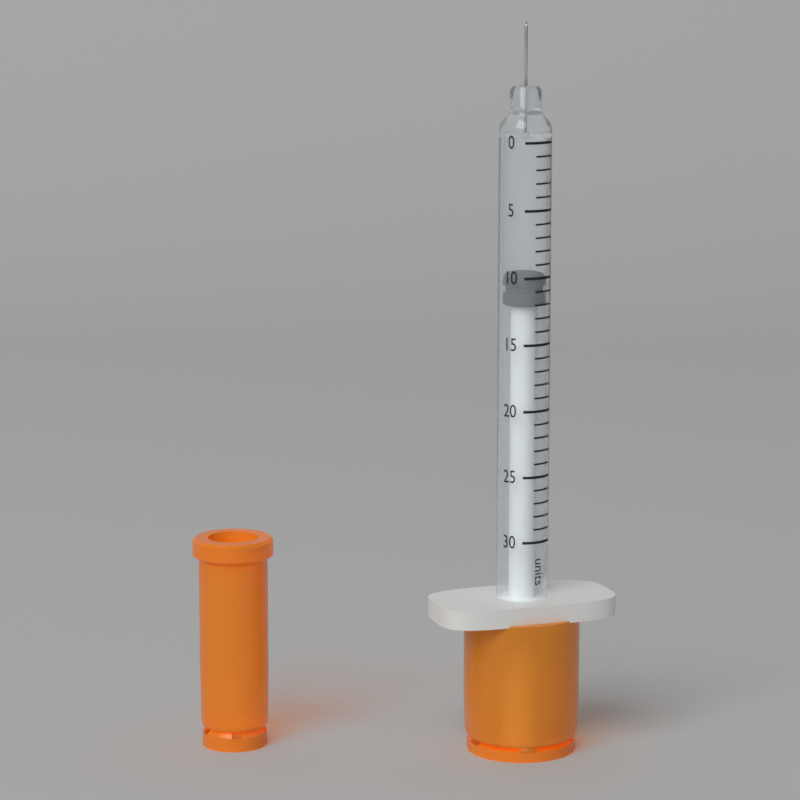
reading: 10 units
